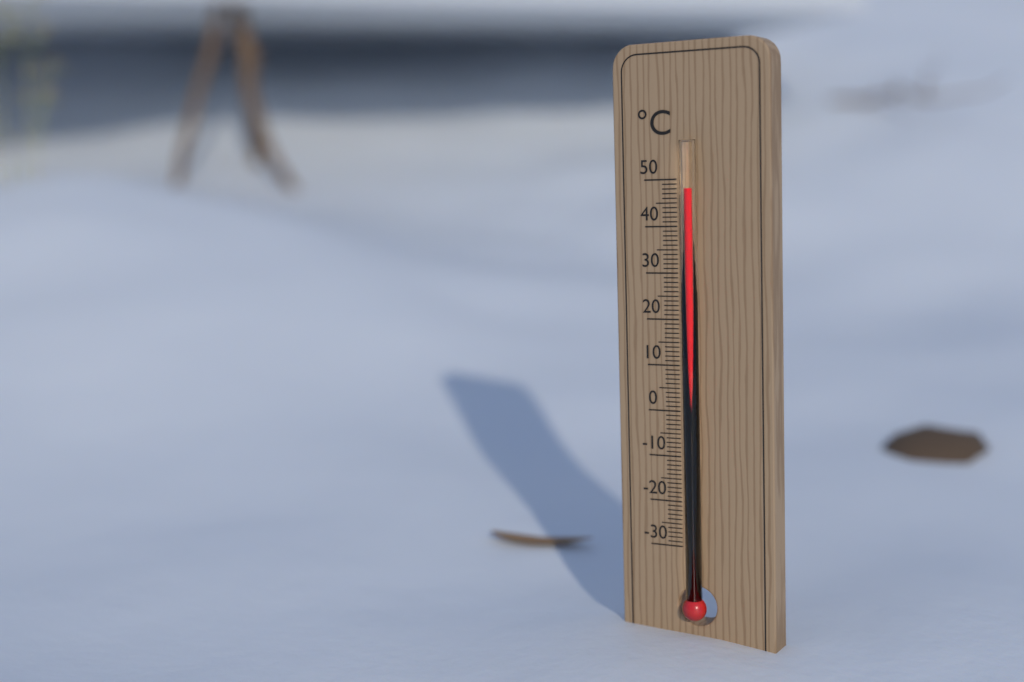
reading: 48 °C
